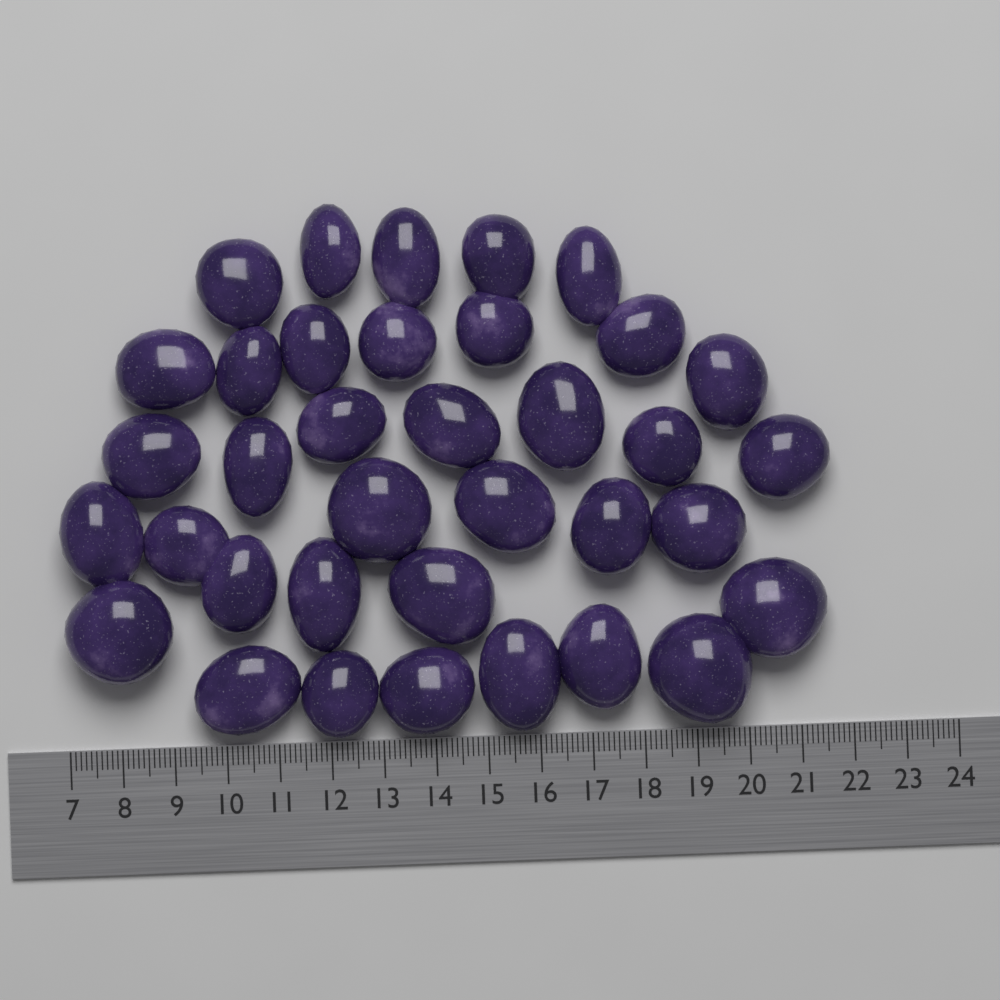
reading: 21.7 (no unit)
